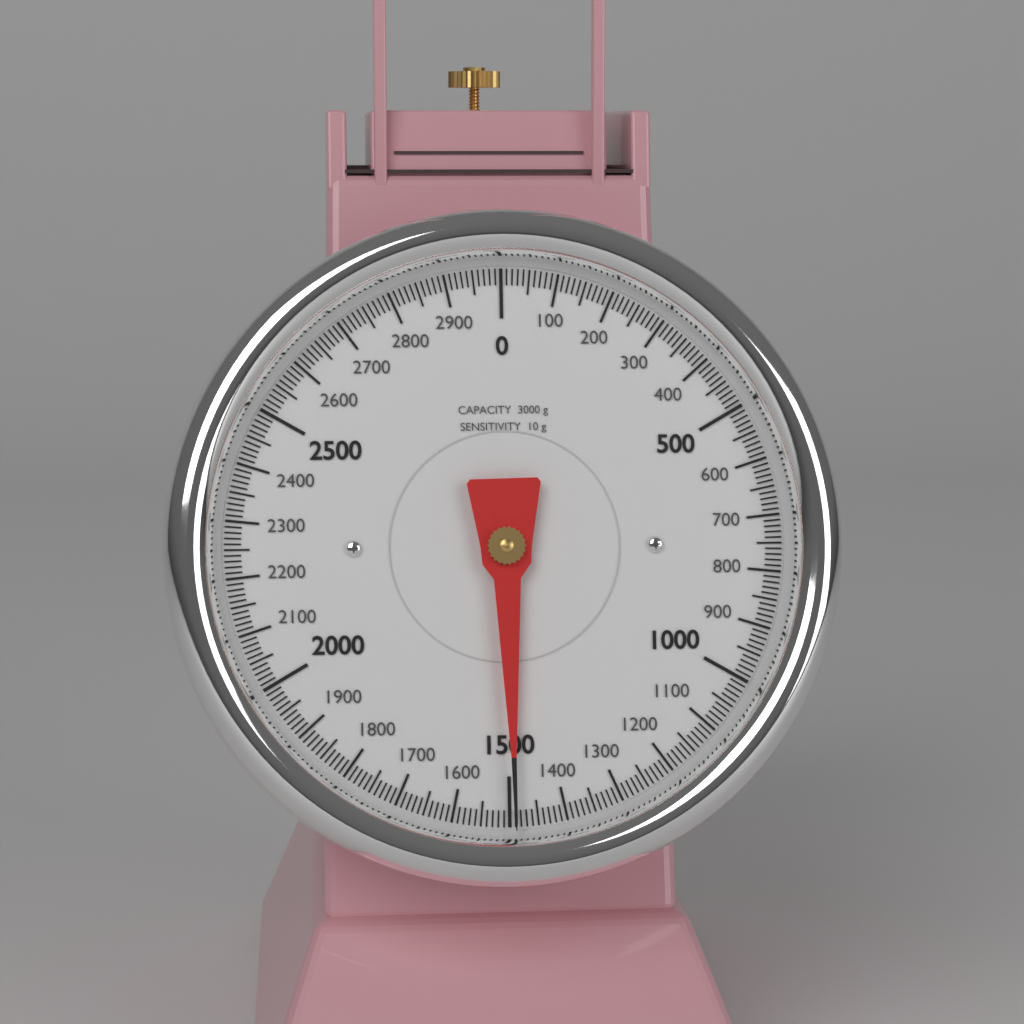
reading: 1490 g
